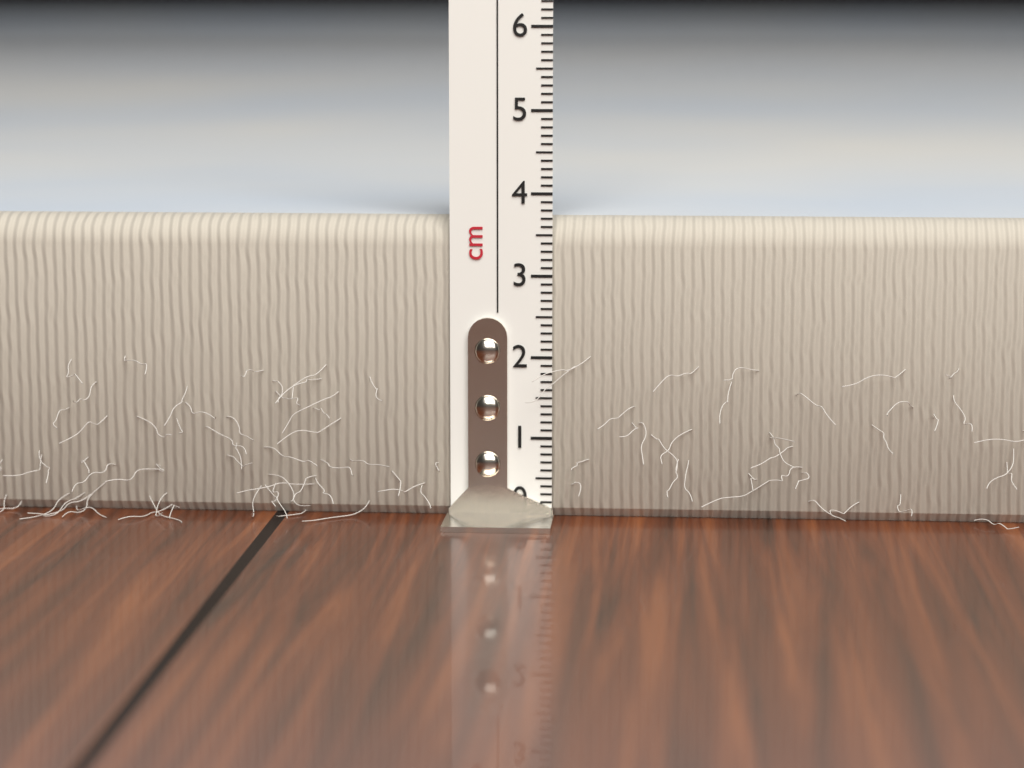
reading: 3.7 cm
